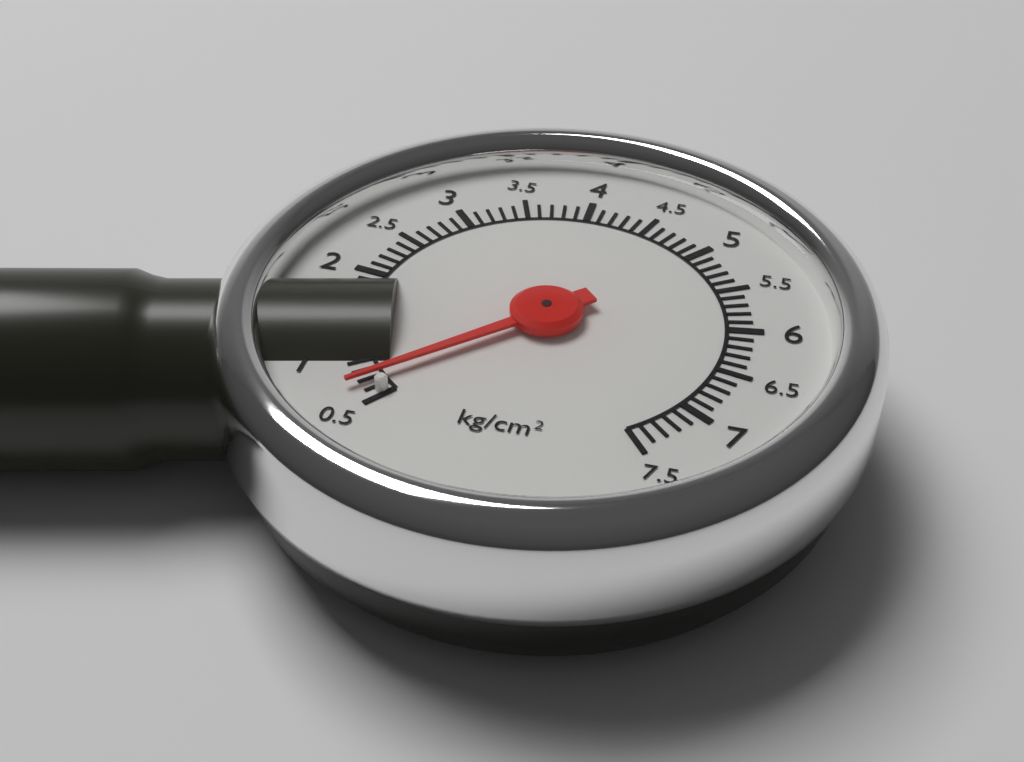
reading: 0.7 kg/cm²
